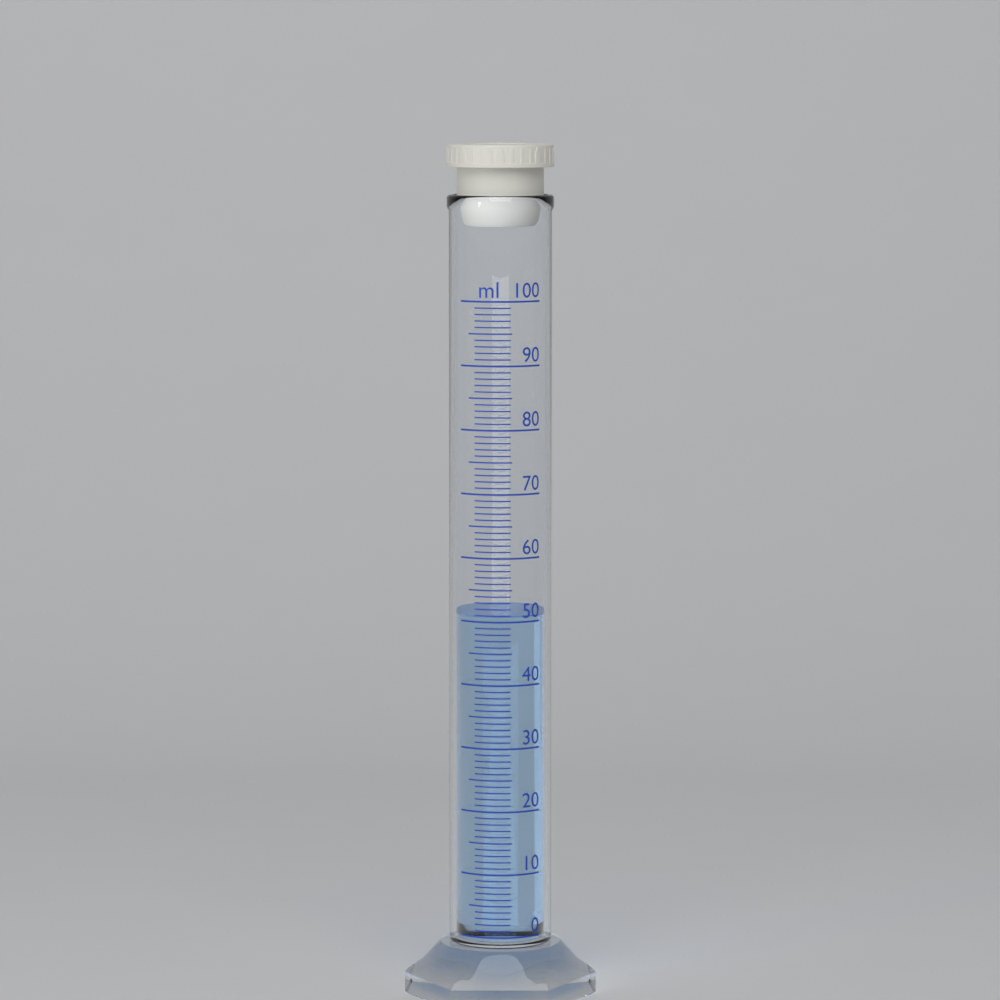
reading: 51 ml
